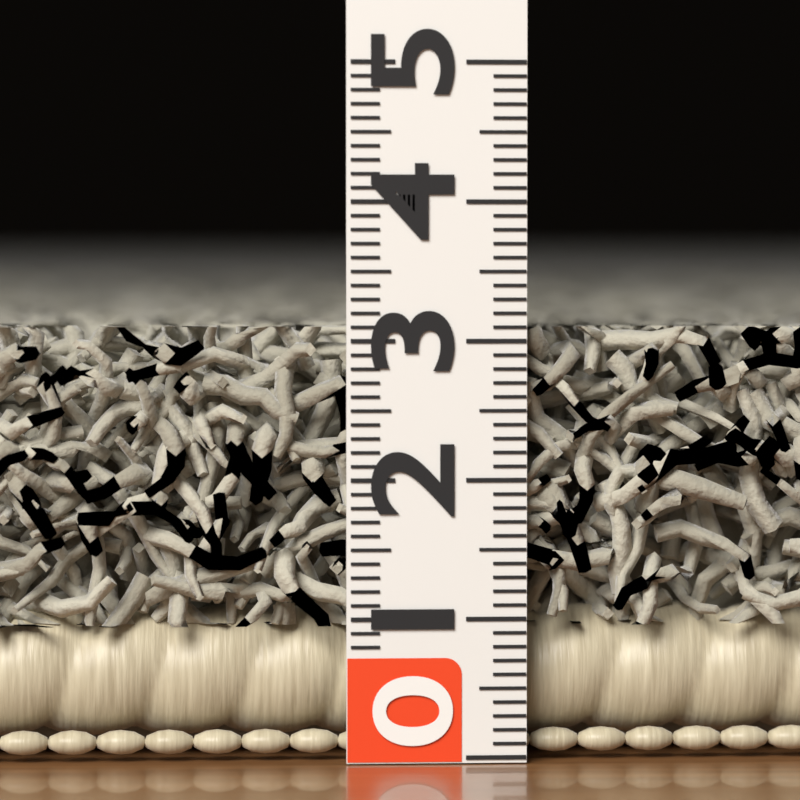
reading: 3.1 (no unit)
